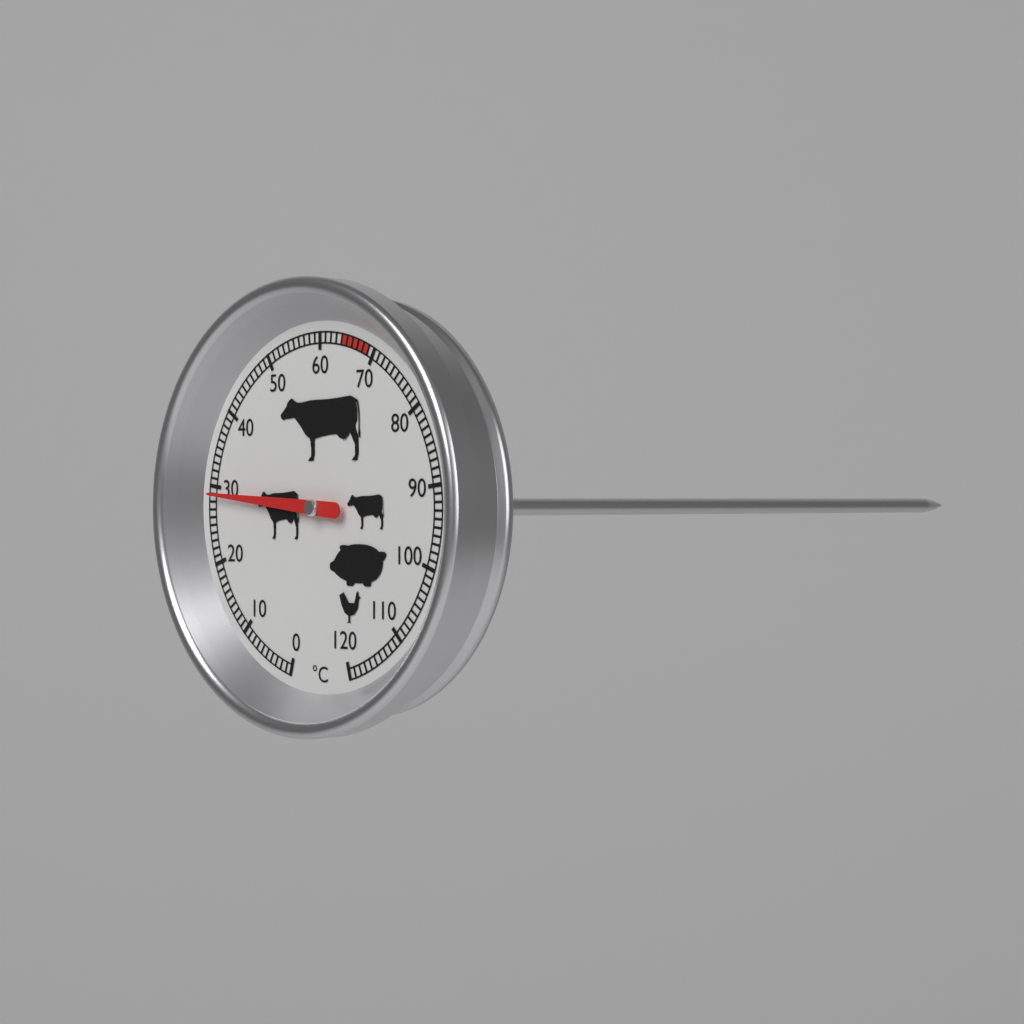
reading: 29 °C
